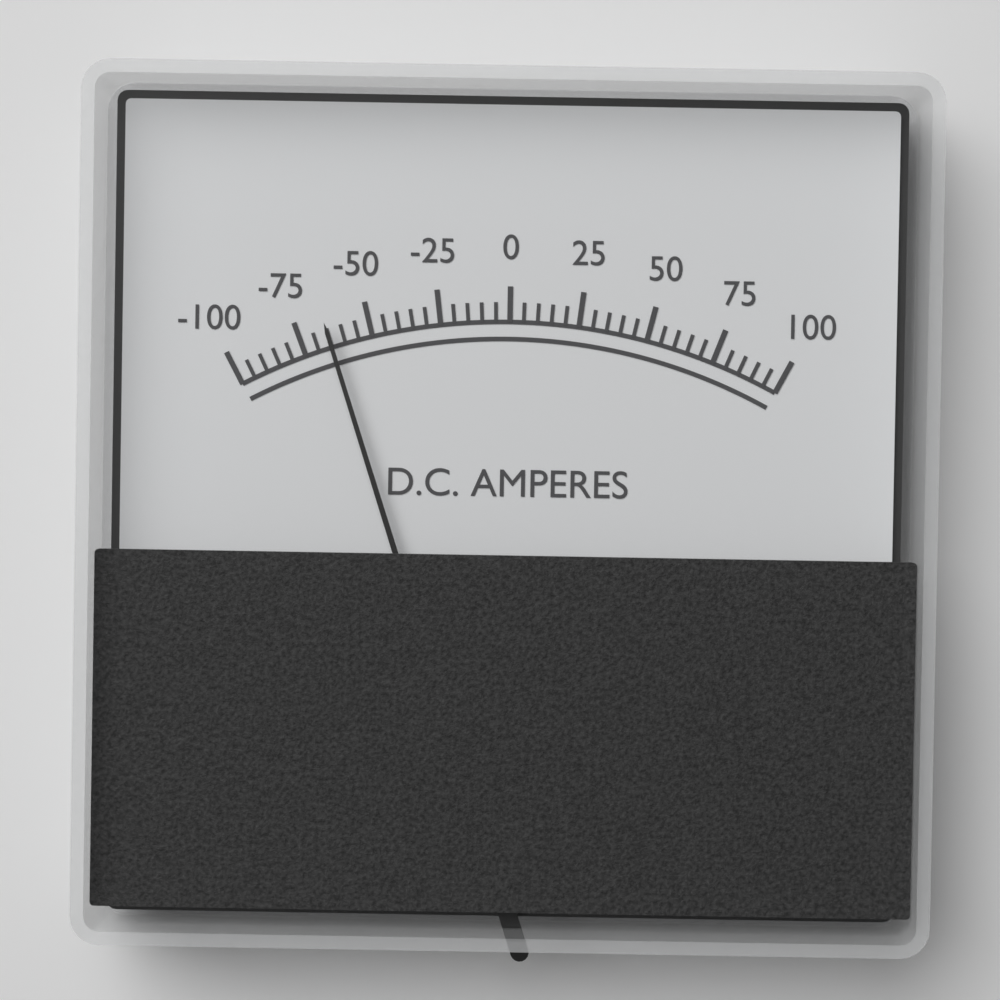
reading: -65 A
